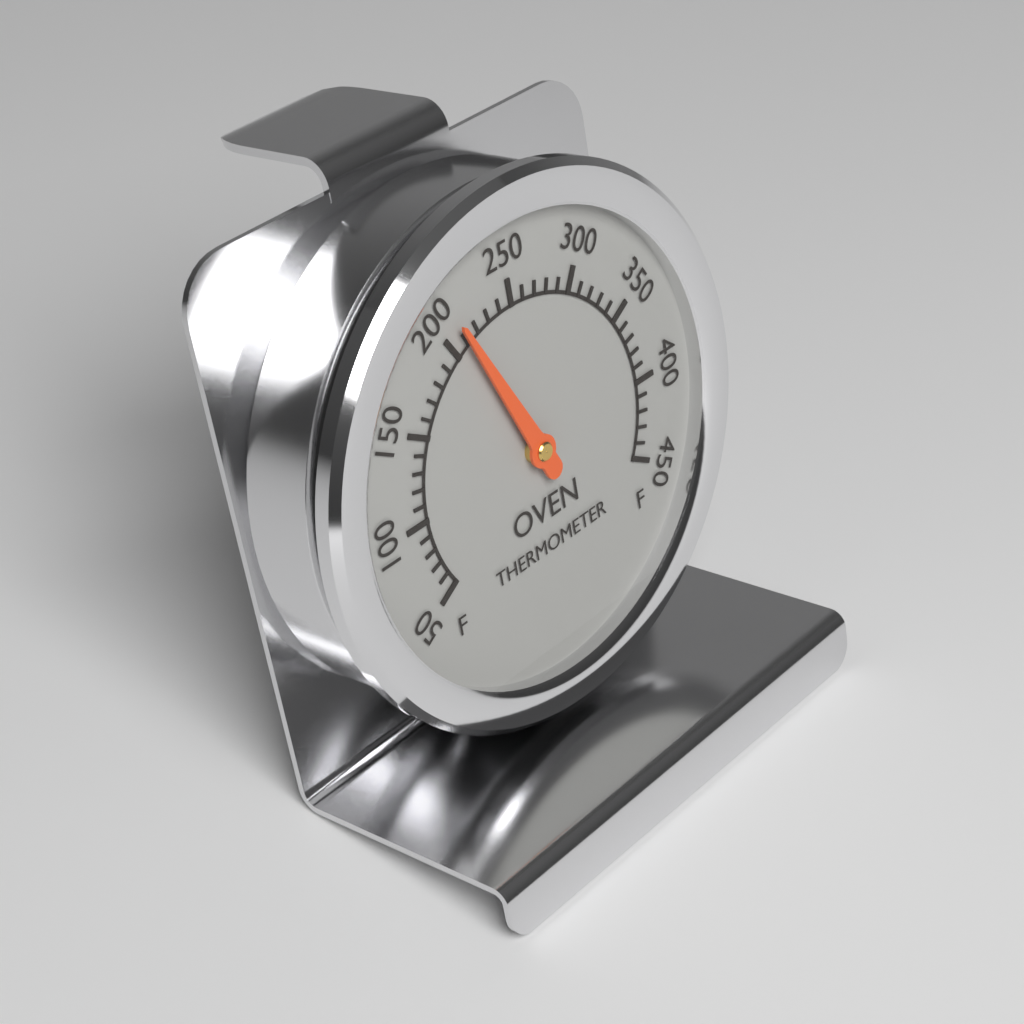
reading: 210 °F
